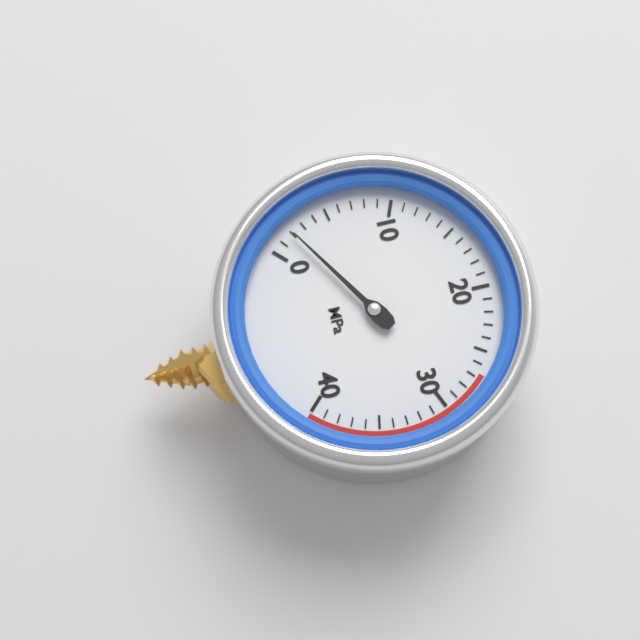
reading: 2 MPa
